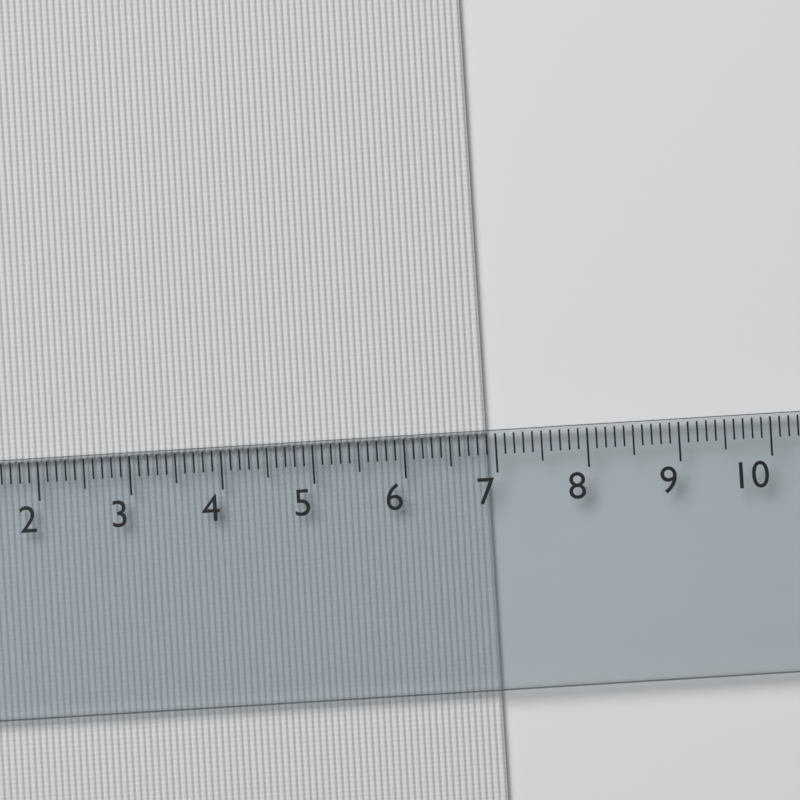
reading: 6.9 cm
